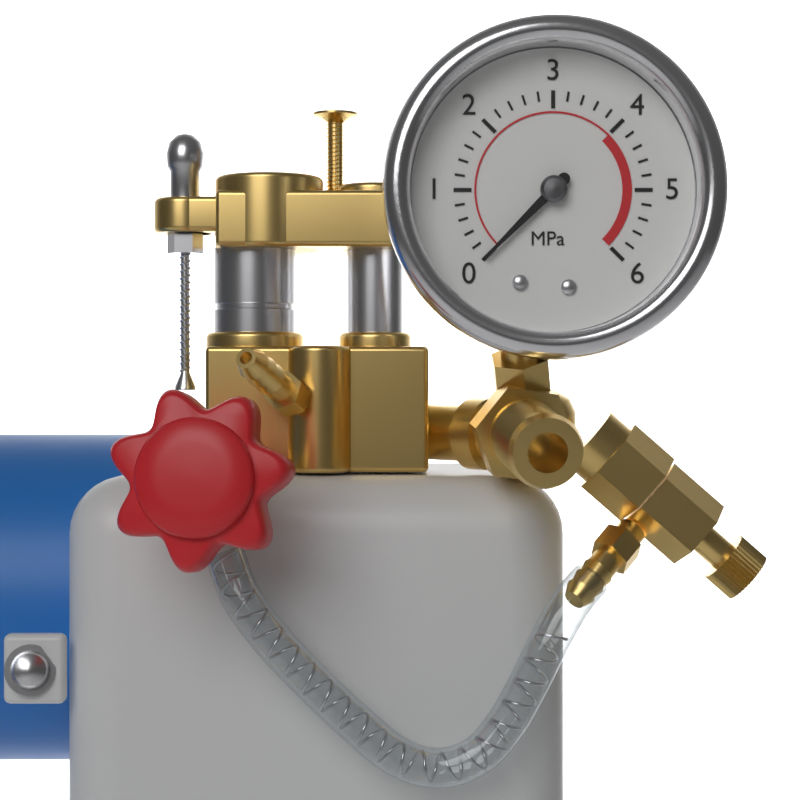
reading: 0.0 MPa
